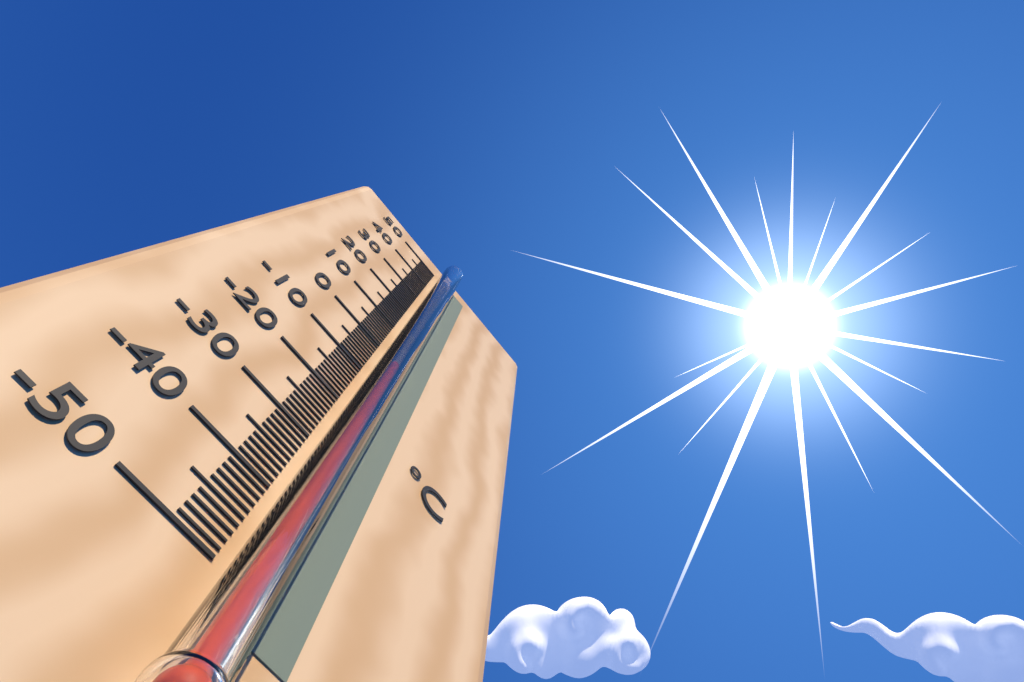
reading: -8 °C
